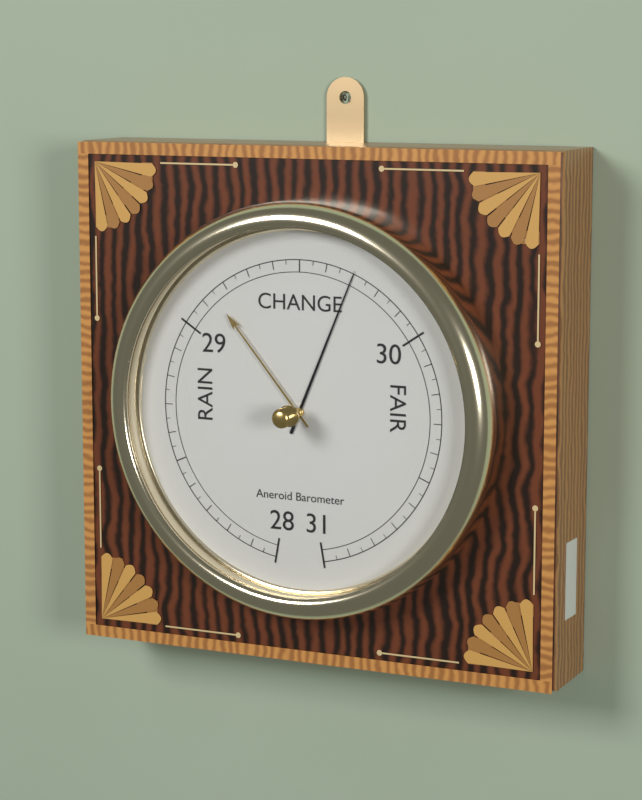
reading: 29.70 inHg
